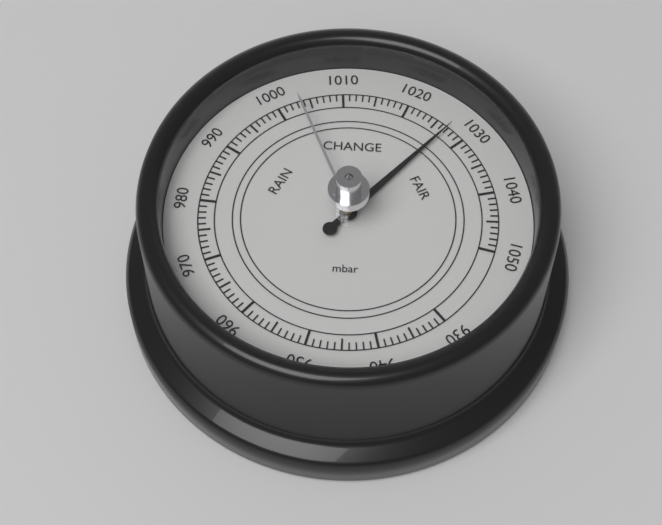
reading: 1027 mbar
